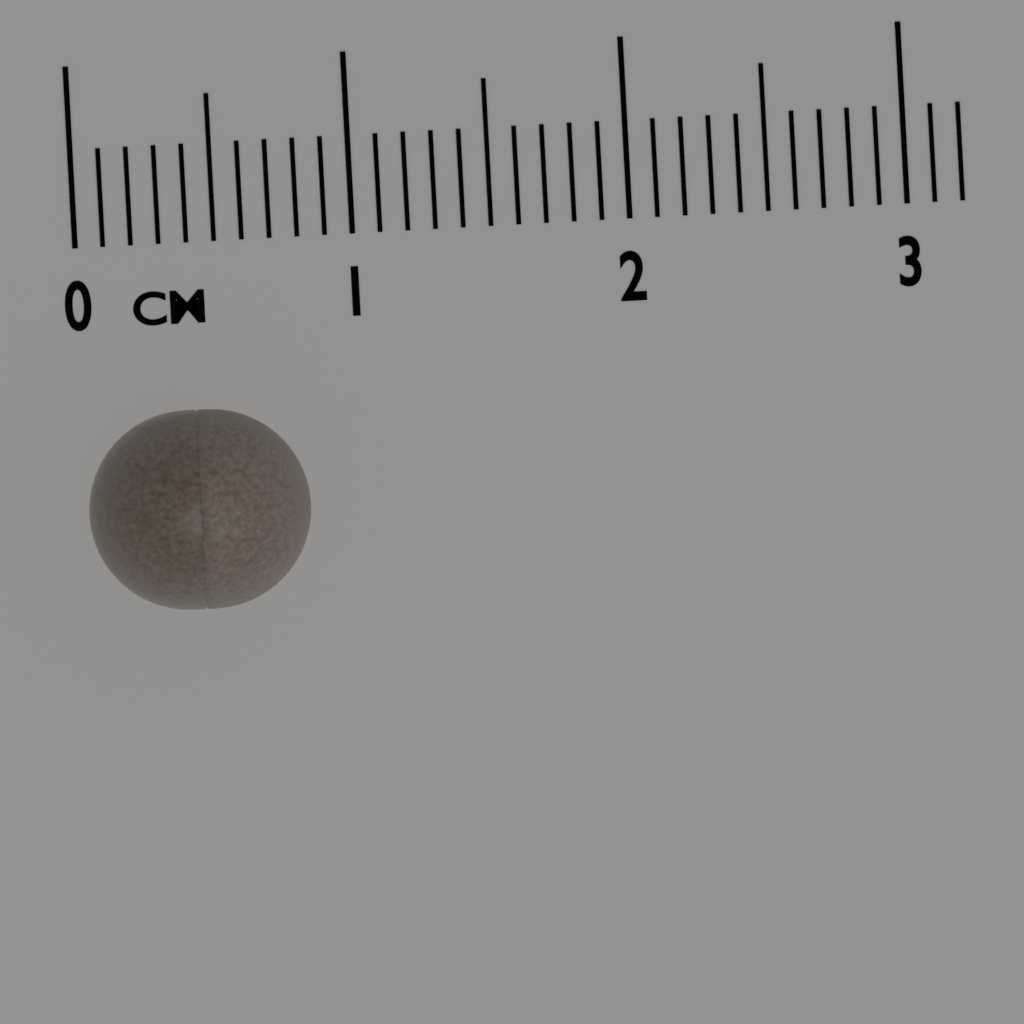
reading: 0.8 cm
